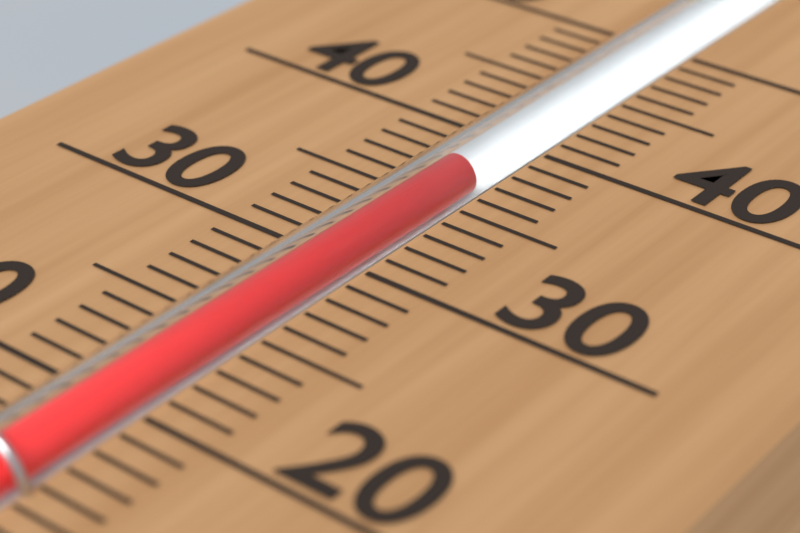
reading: 37 (no unit)
